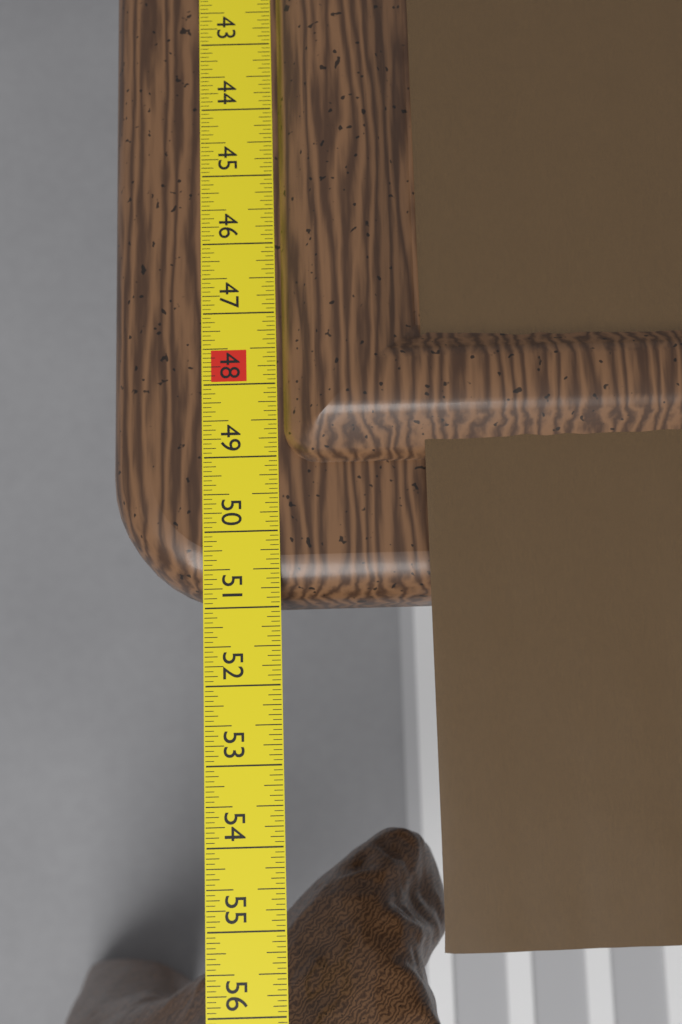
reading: 50.8750 in
